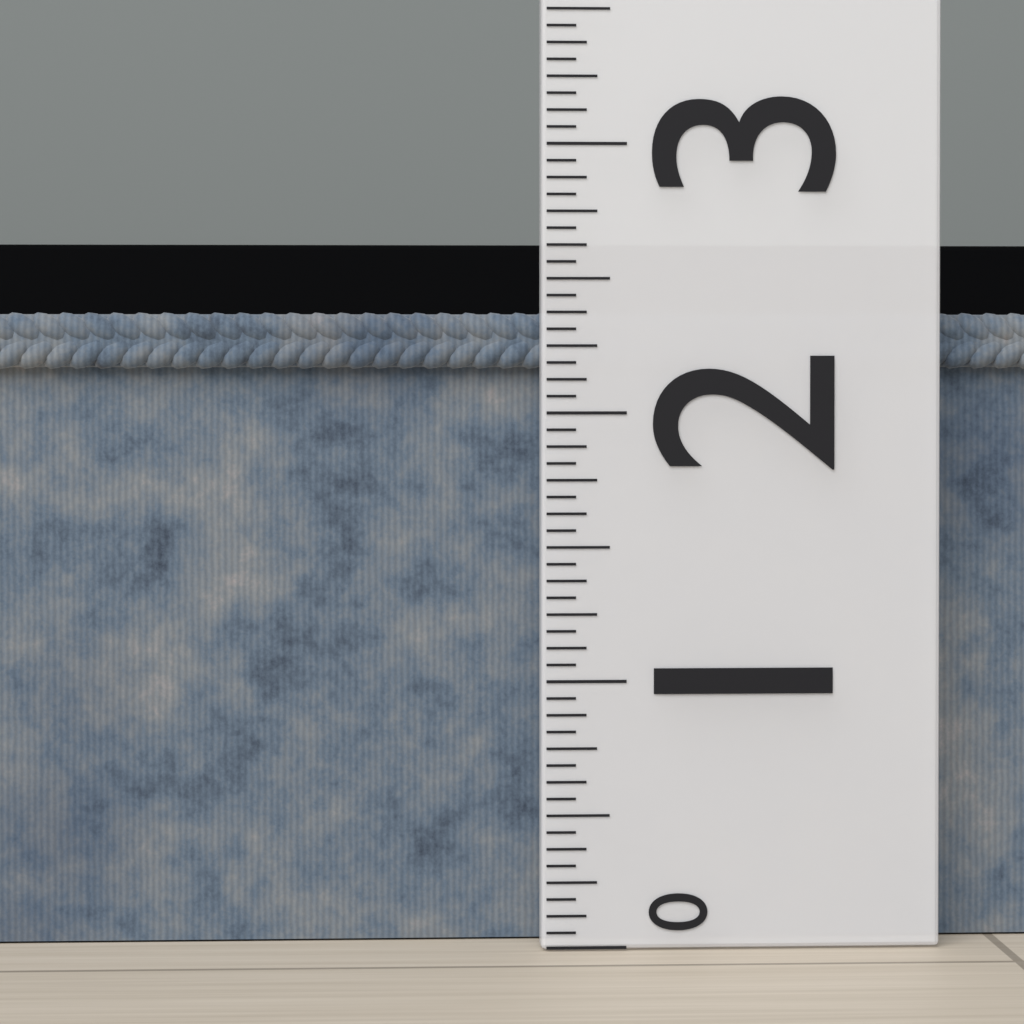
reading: 2.3750 (no unit)
